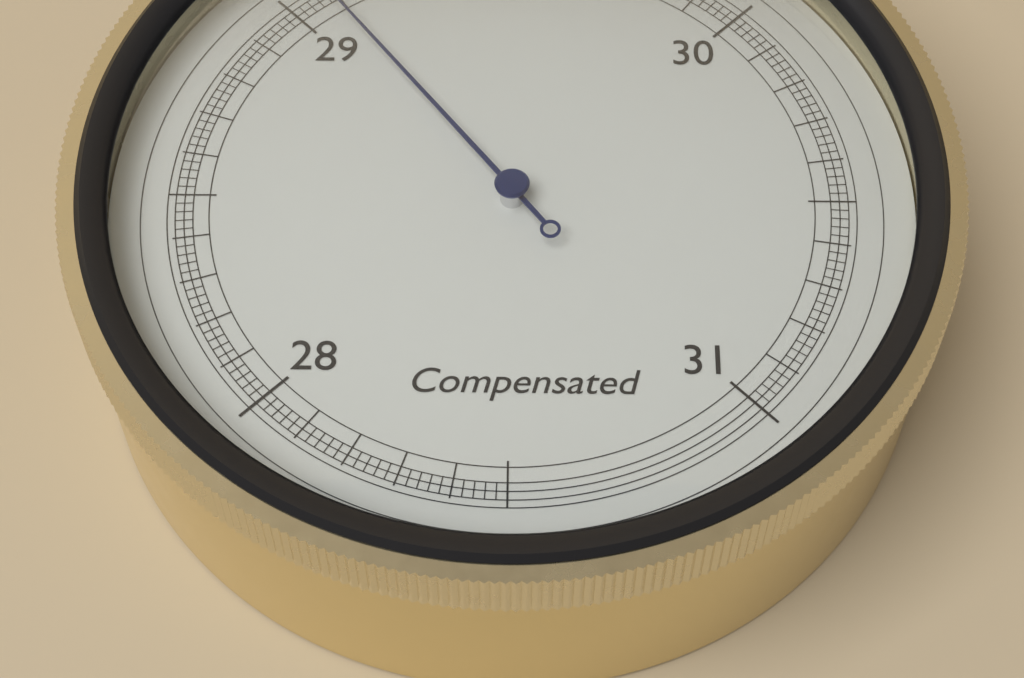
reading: 29.08 inHg
